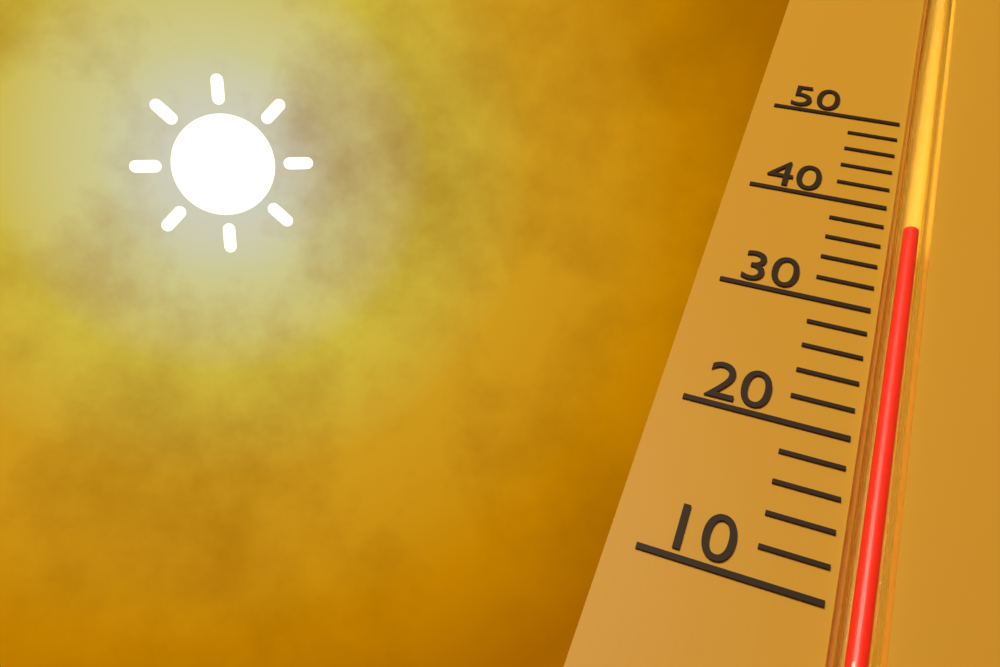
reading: 38 (no unit)
